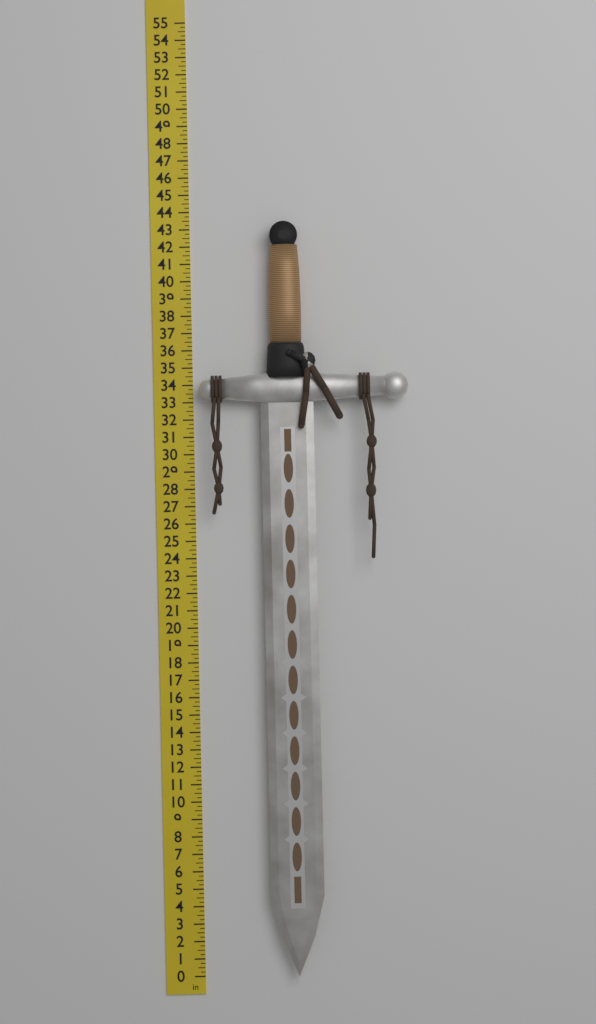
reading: 43.25 in
